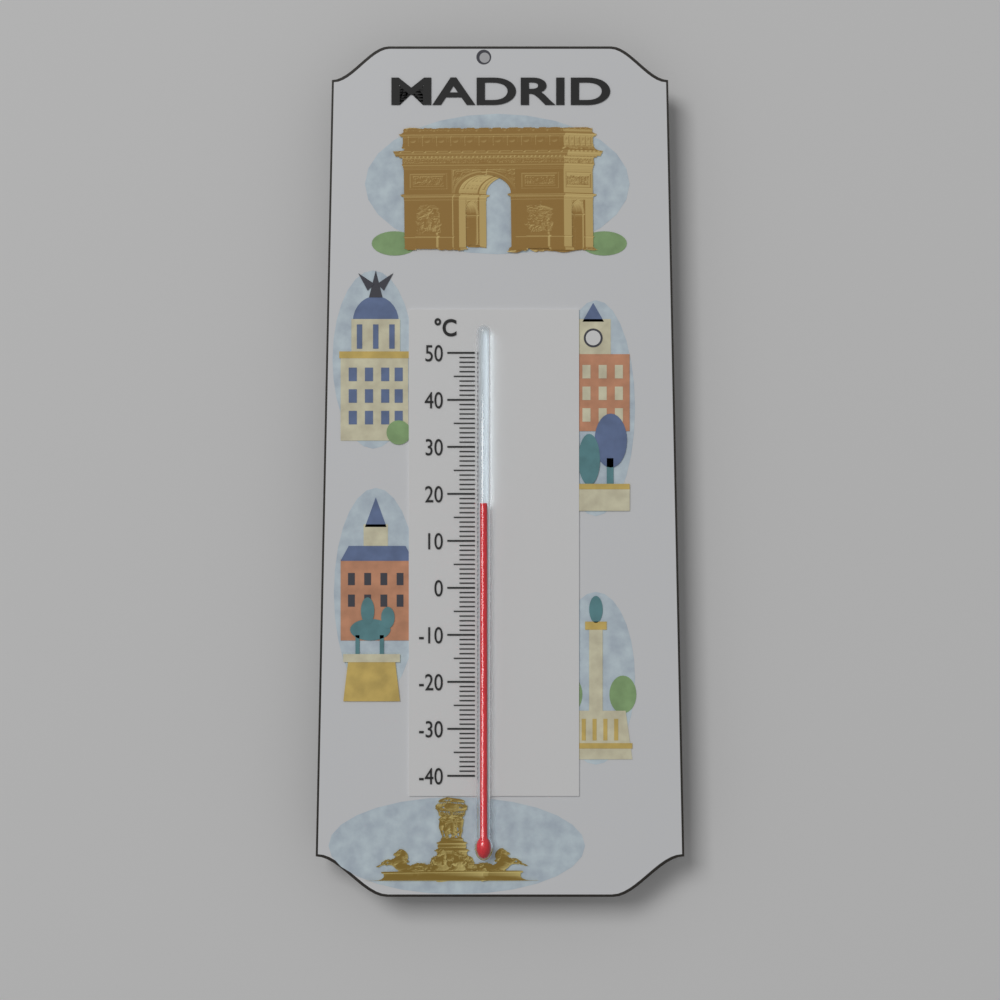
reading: 18 °C
